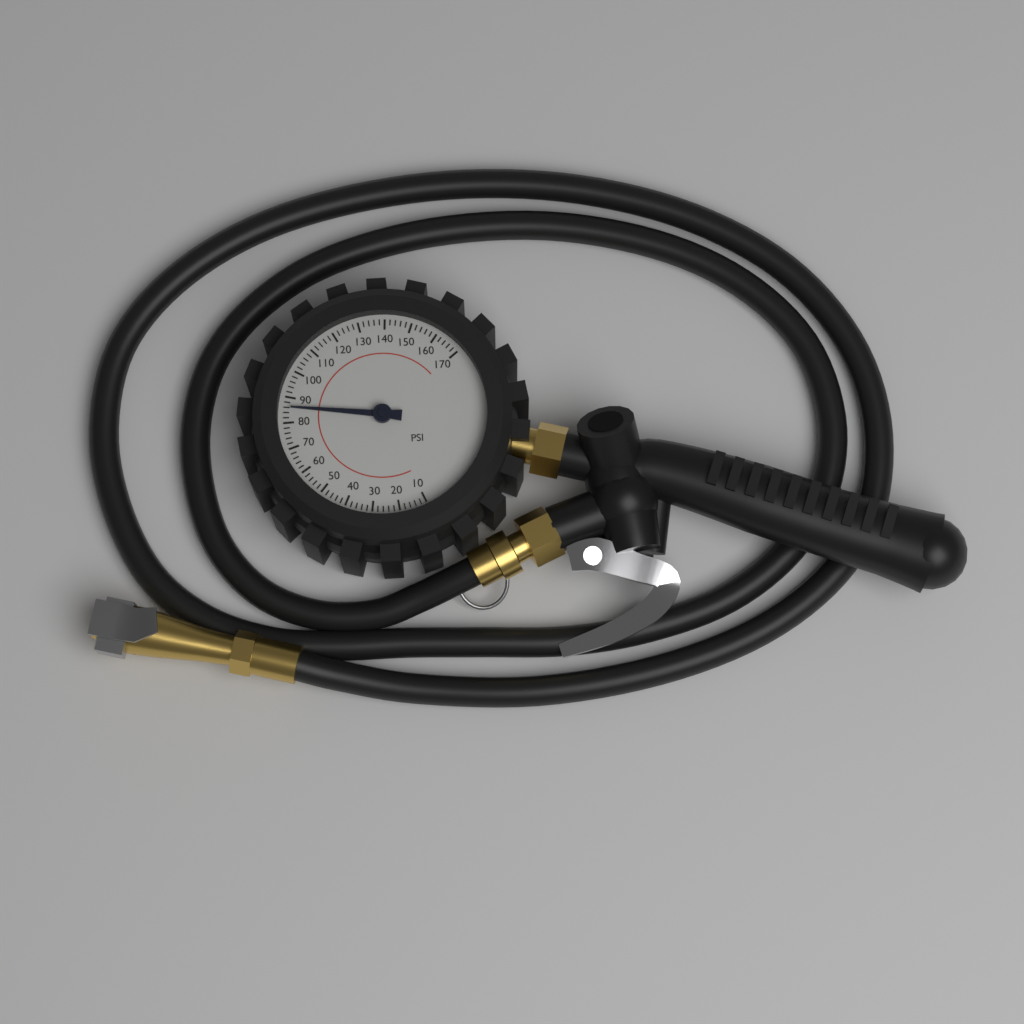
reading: 86 psi
